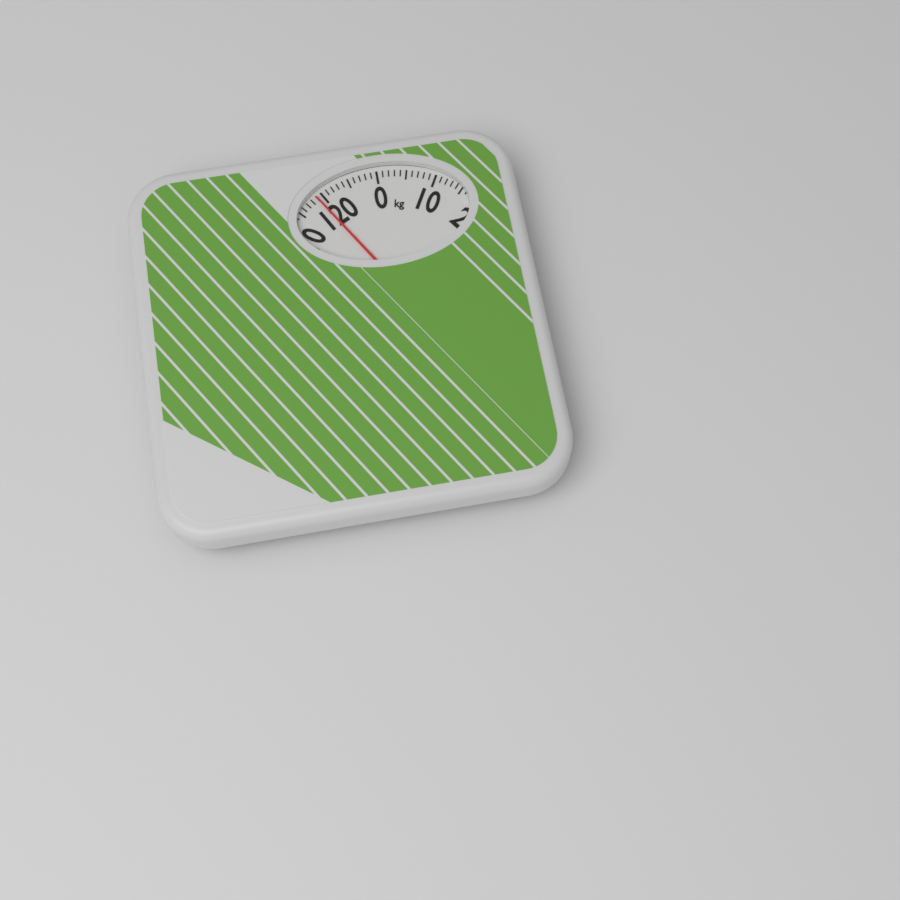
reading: 119 kg
